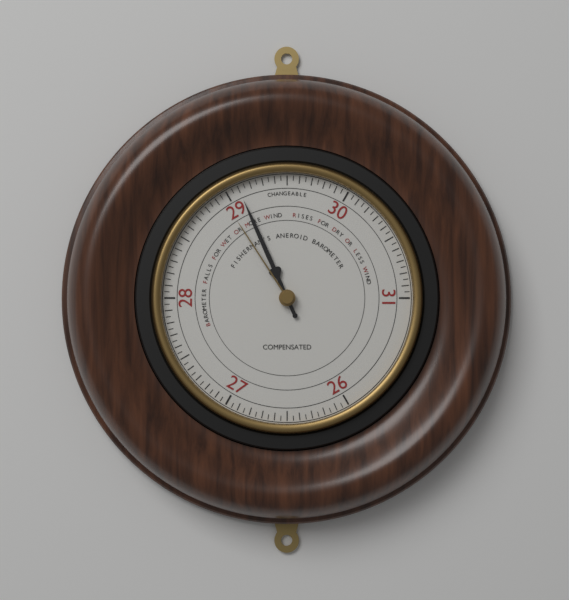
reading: 29.10 (no unit)
